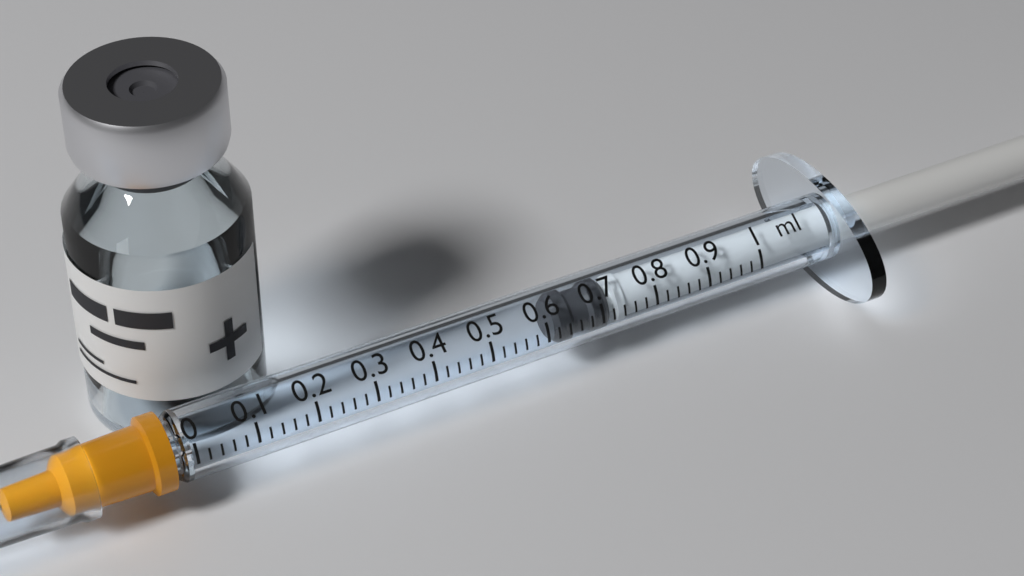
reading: 0.62 ml
